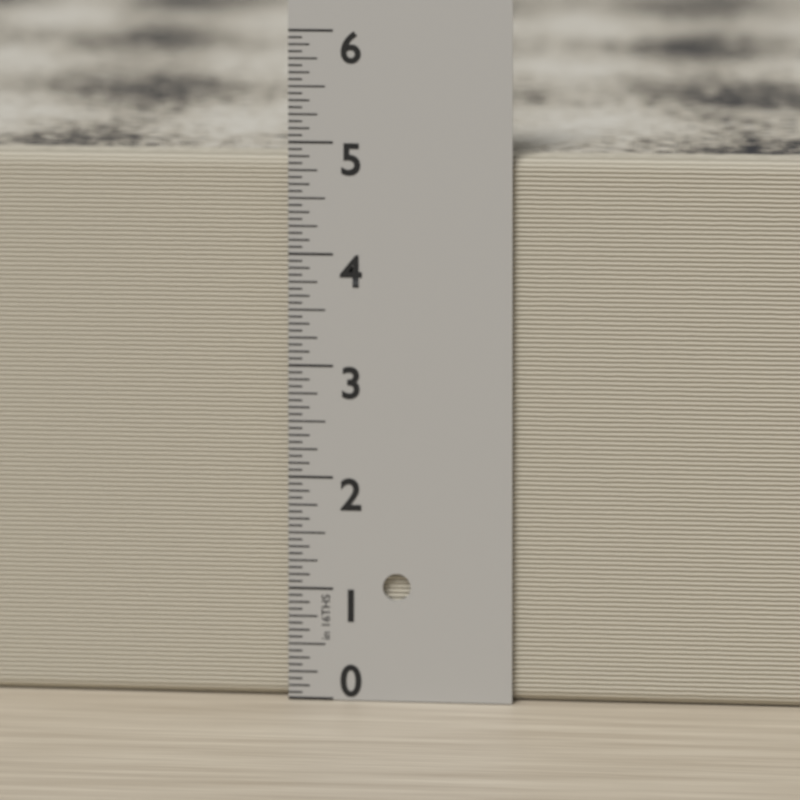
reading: 4.8750 in
